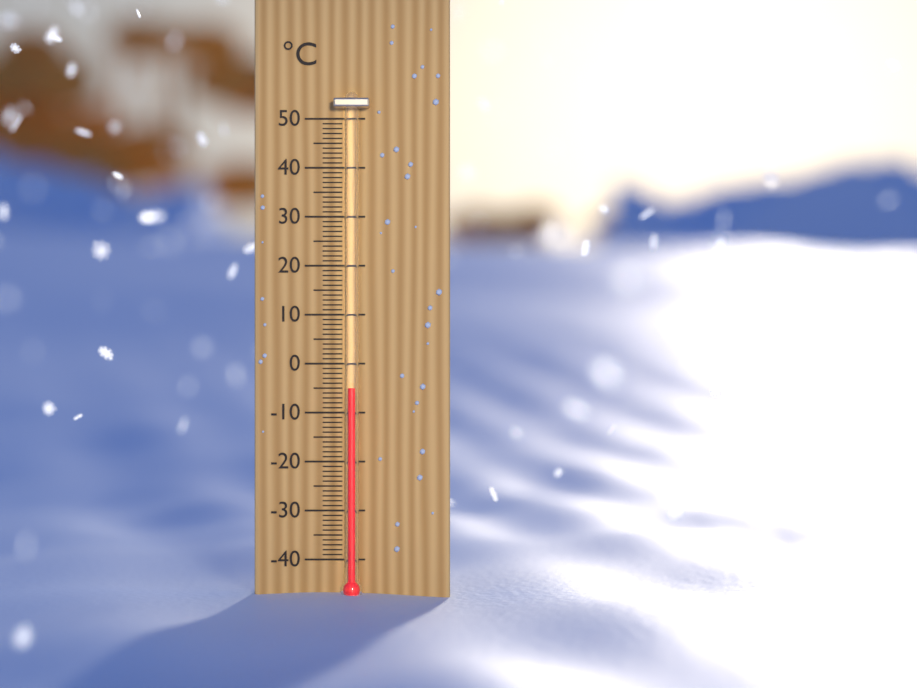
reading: -5 °C
